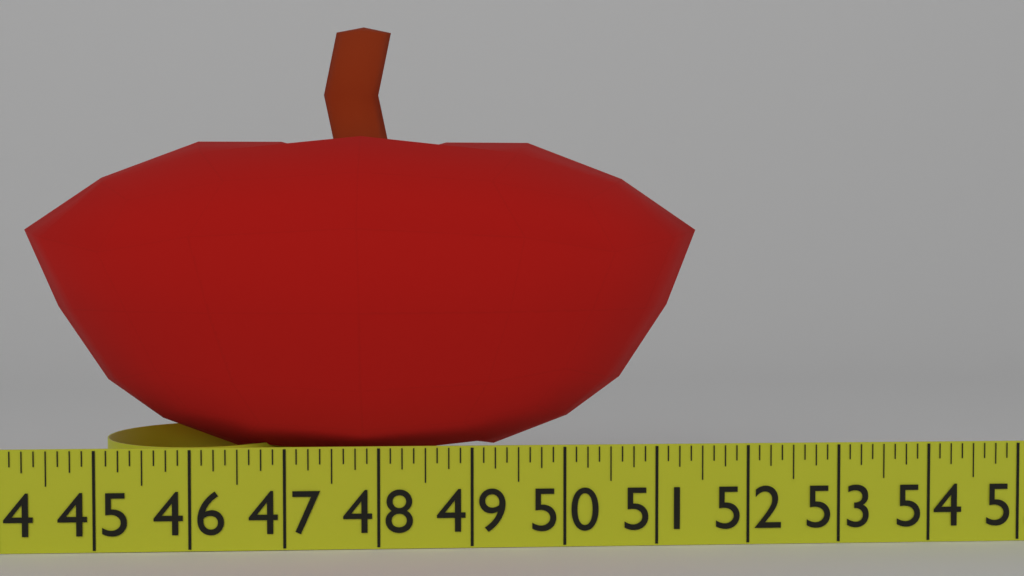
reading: 51.625 in
